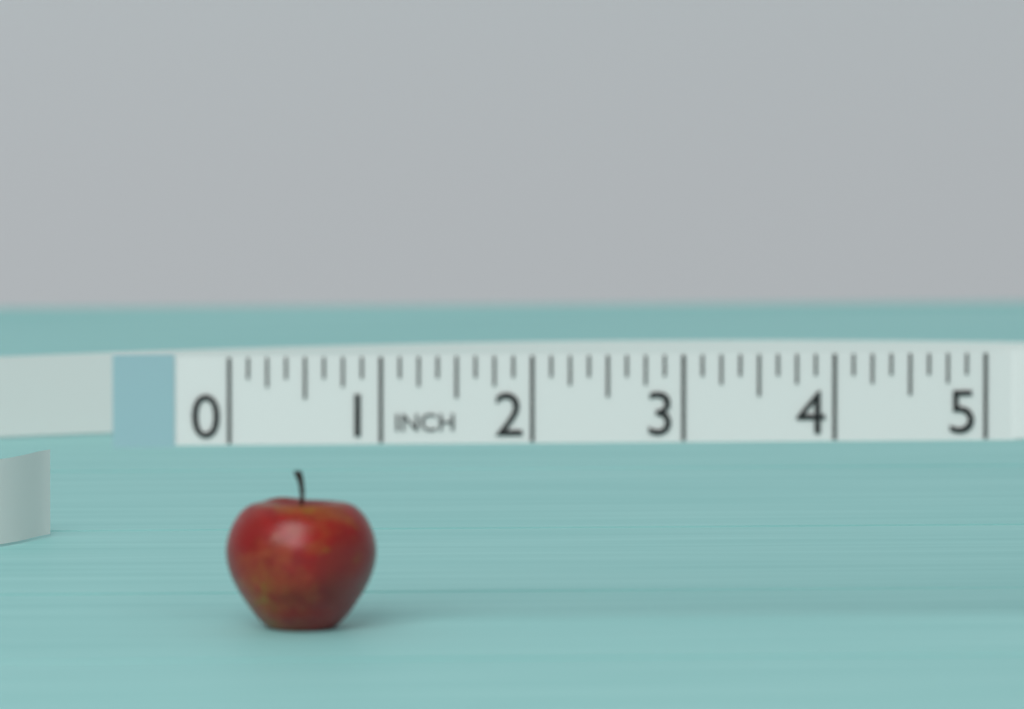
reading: 1.000 in
